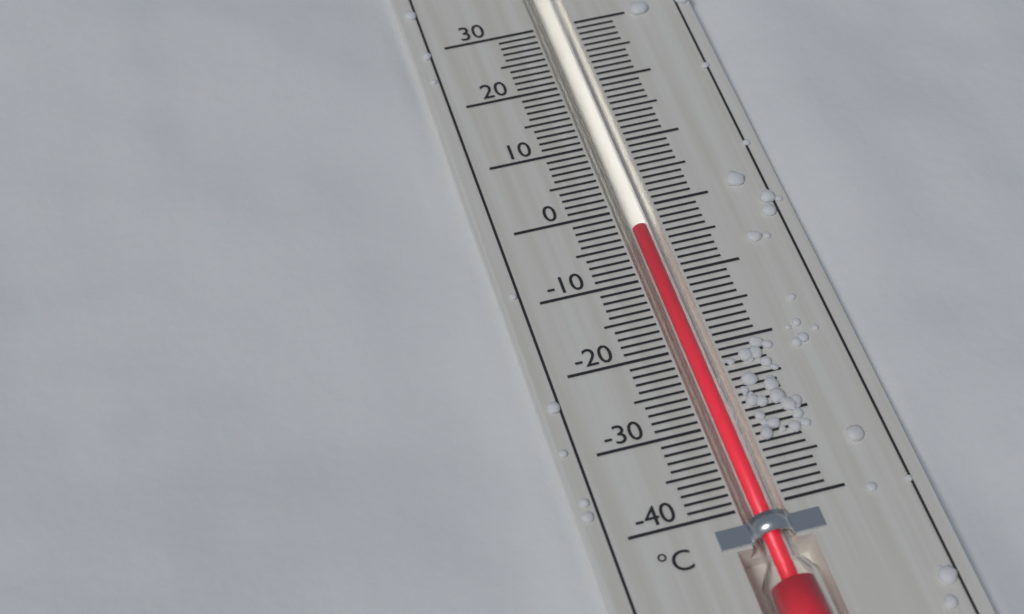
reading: -3 °C
